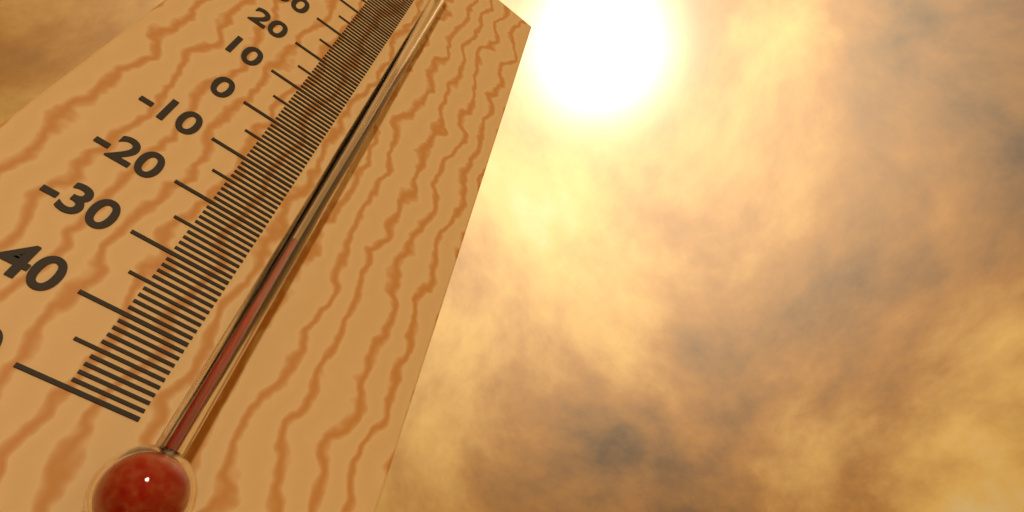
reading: -23 °C
